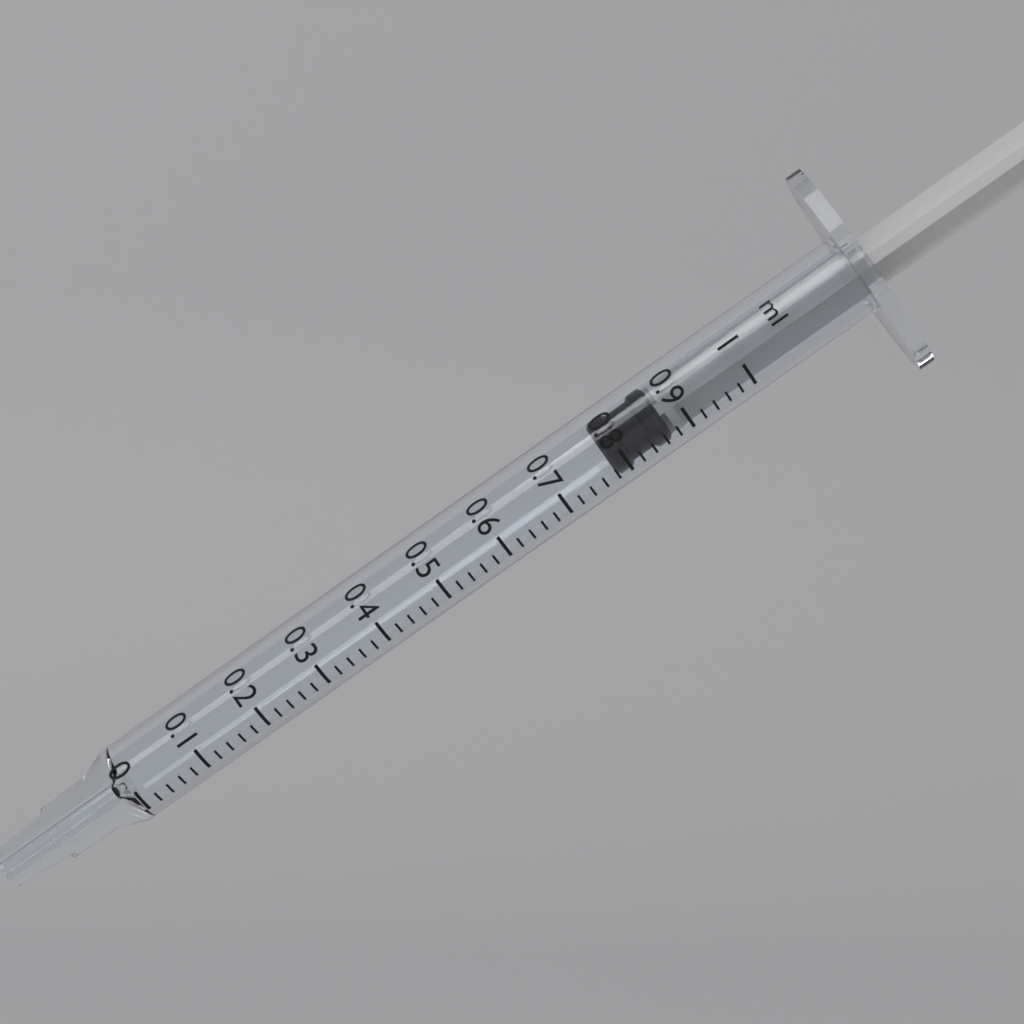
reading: 0.78 ml
